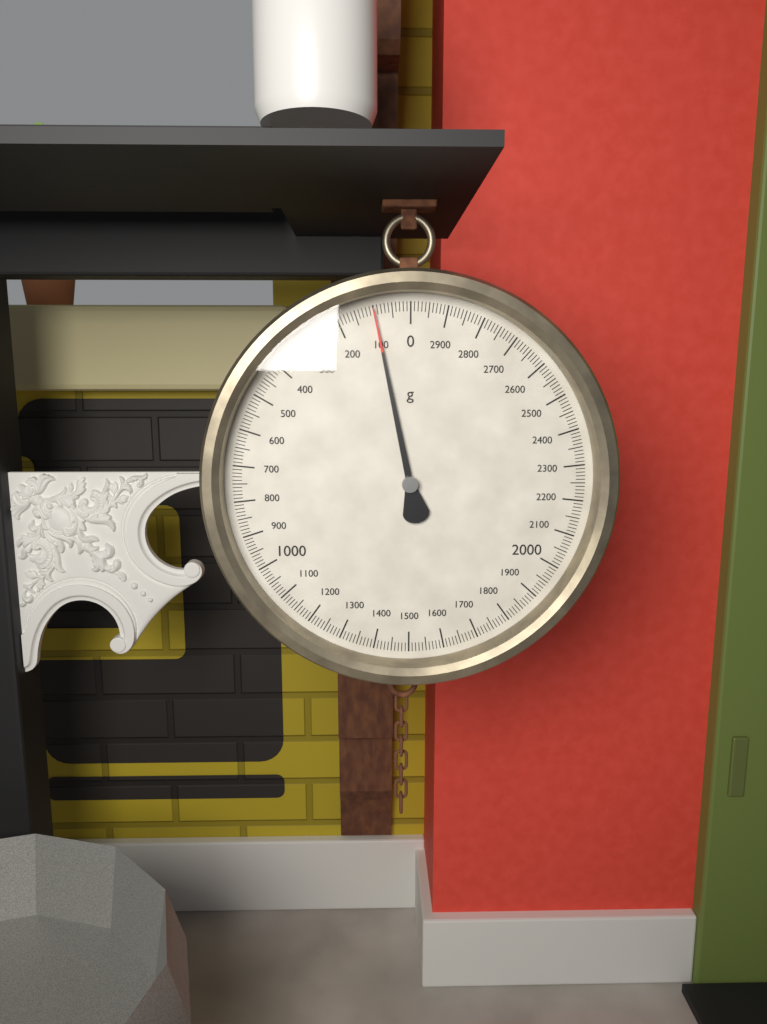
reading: 100 g
